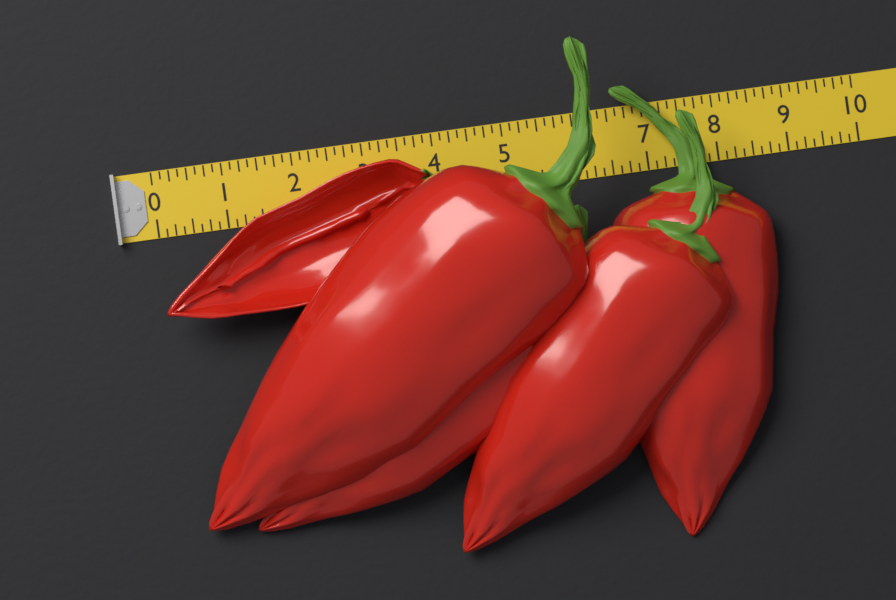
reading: 8.625 (no unit)
